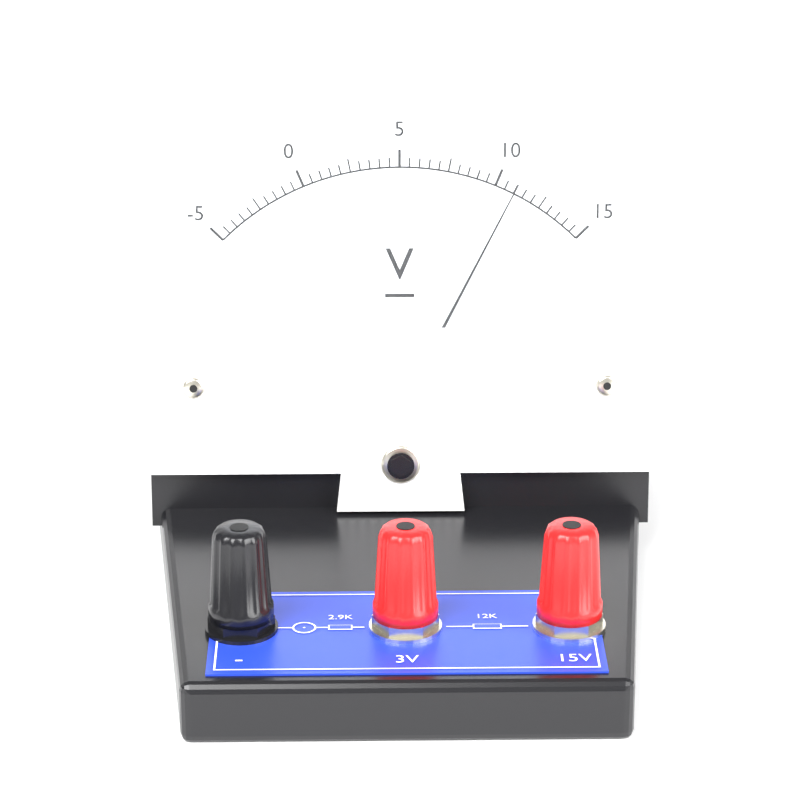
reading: 11.0 V
